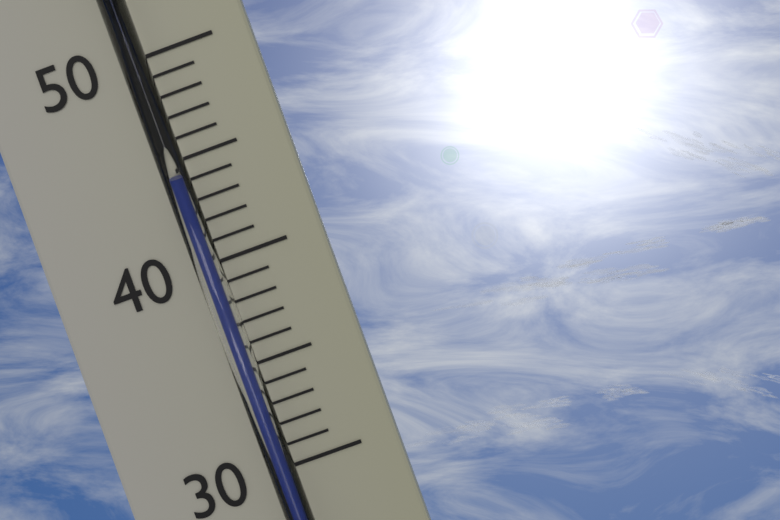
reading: 44 (no unit)
